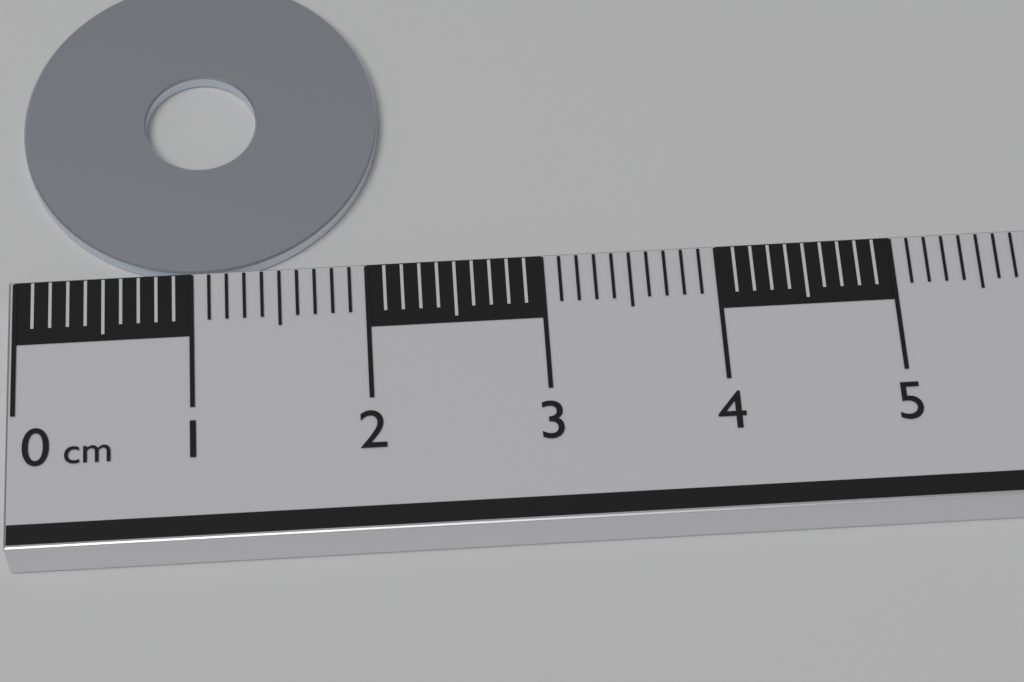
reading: 2.1 cm
